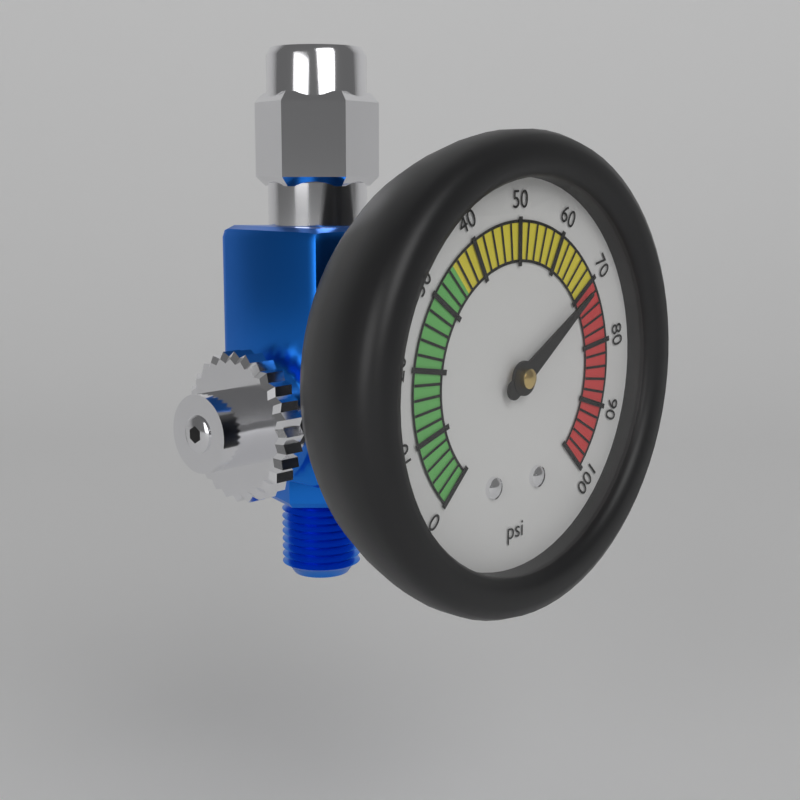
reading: 71 psi
